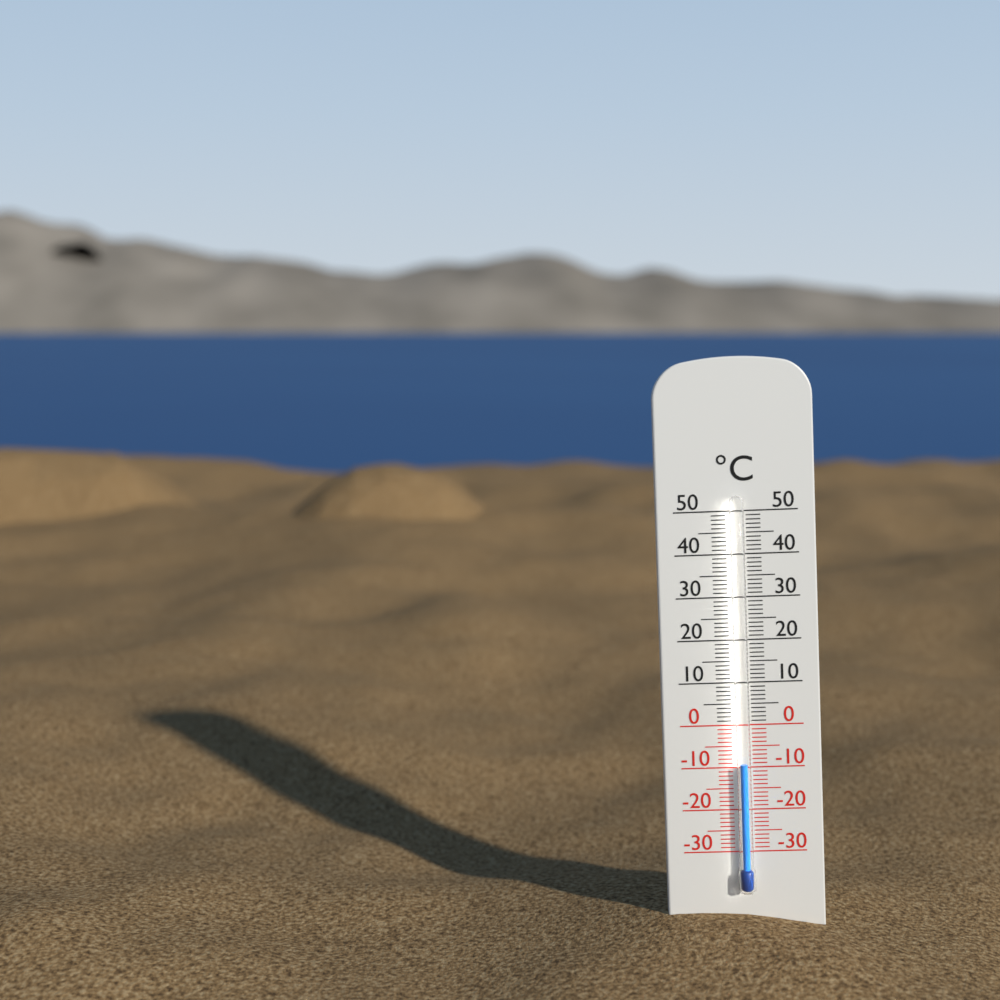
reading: -9 °C
